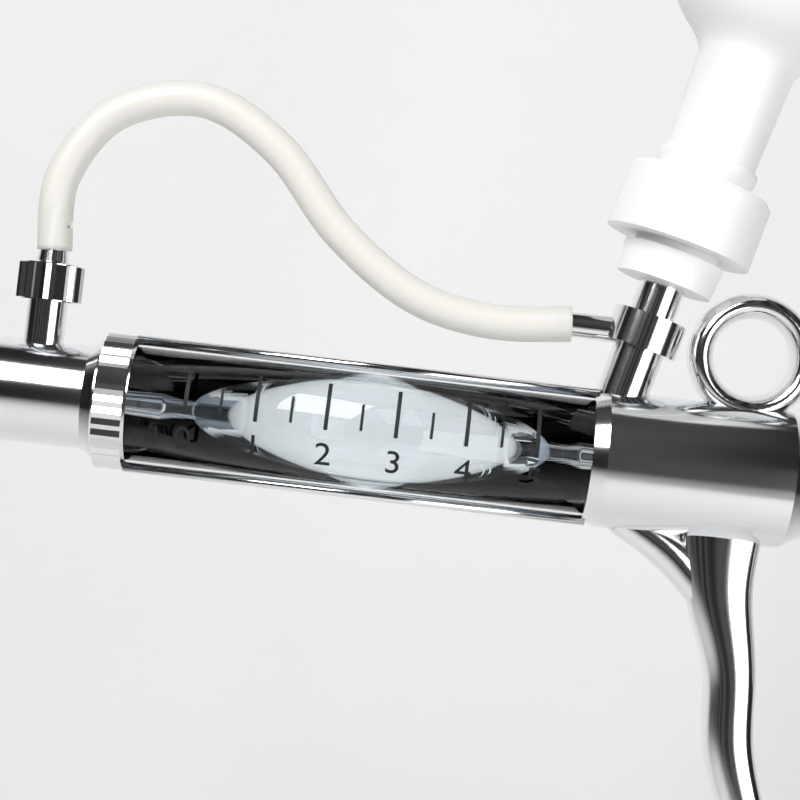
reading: 5.0 ml
